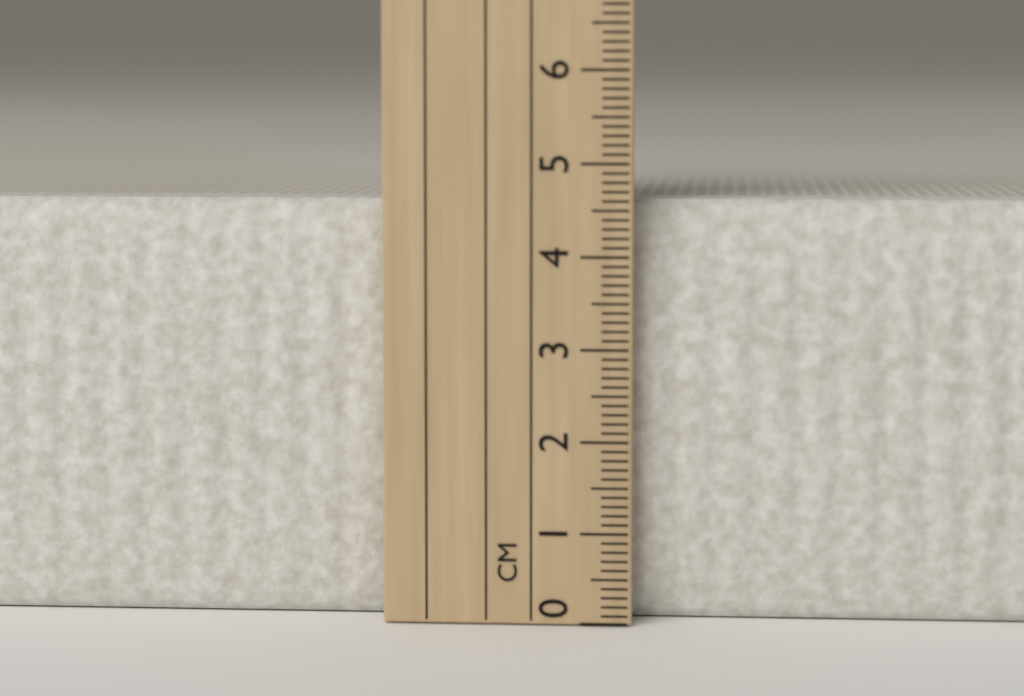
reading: 4.6 cm
